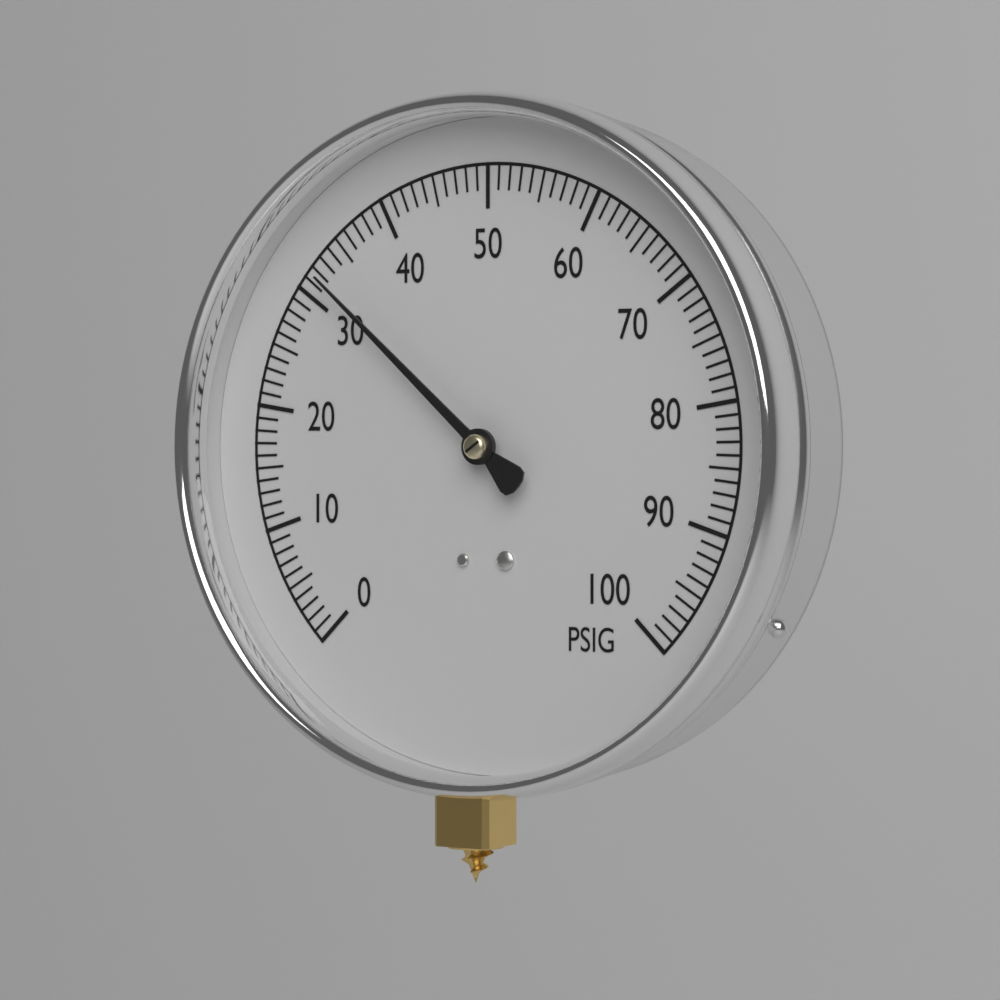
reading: 32 PSIG
